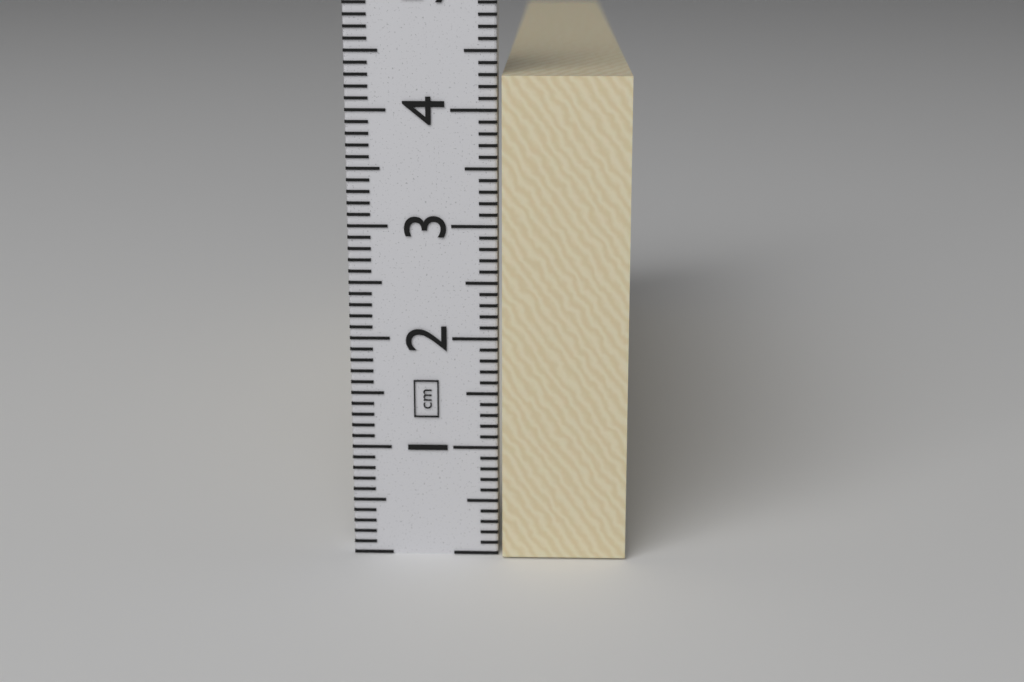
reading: 4.3 cm
